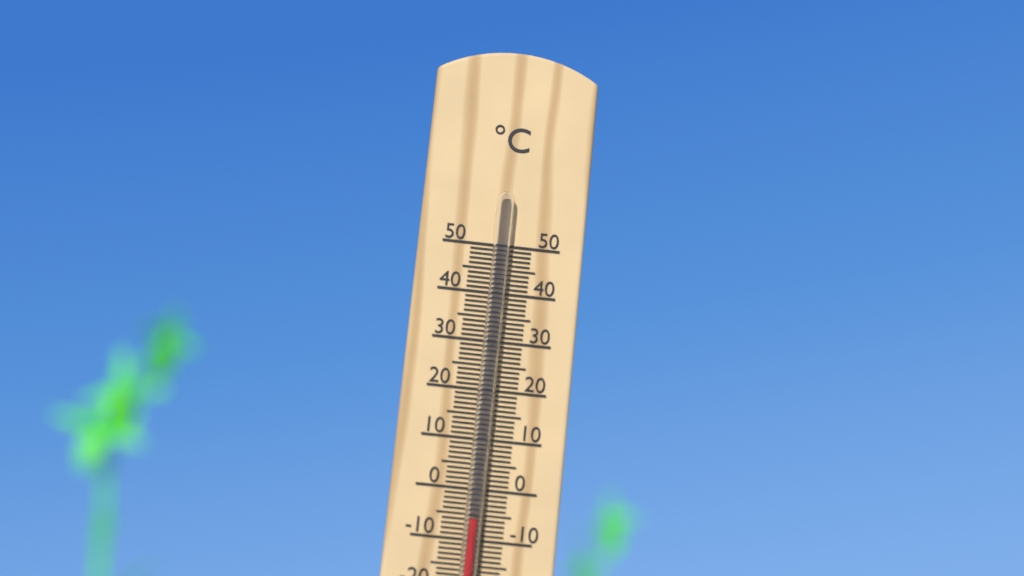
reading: -6 °C
